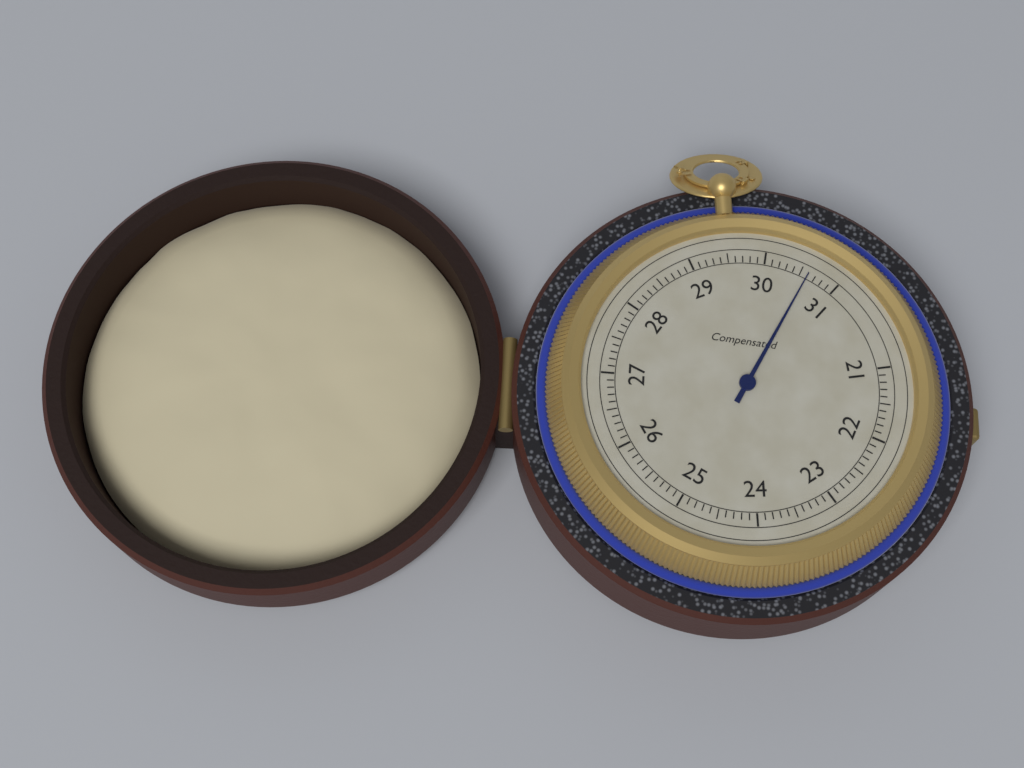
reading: 30.6 (no unit)
